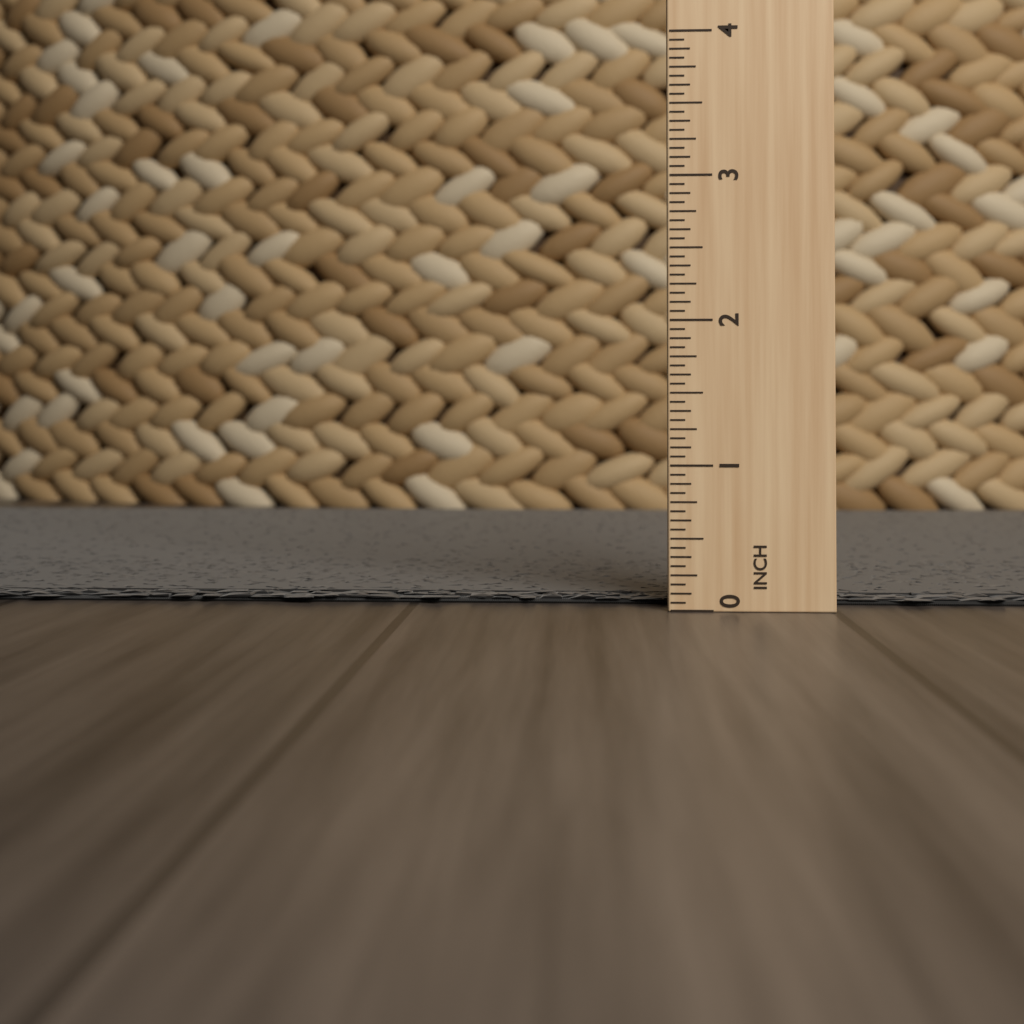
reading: 0.0625 in
